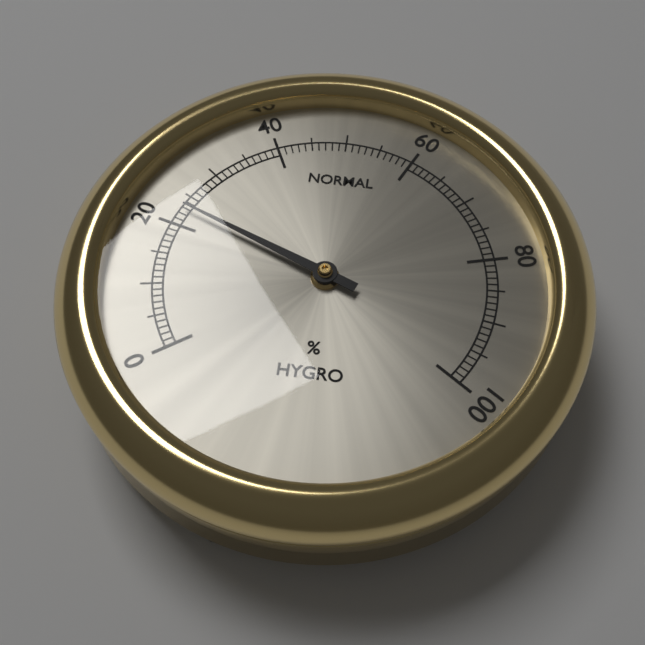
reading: 23 %
